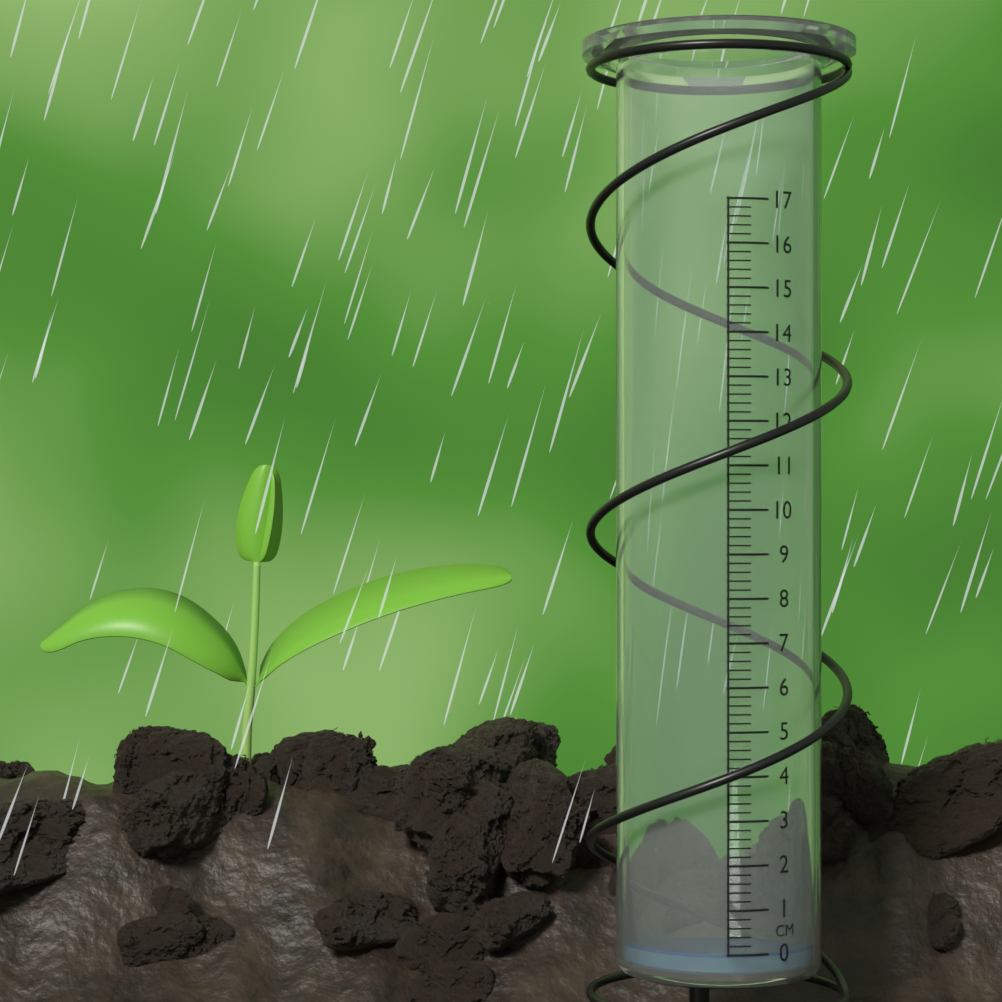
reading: 0.0 cm
